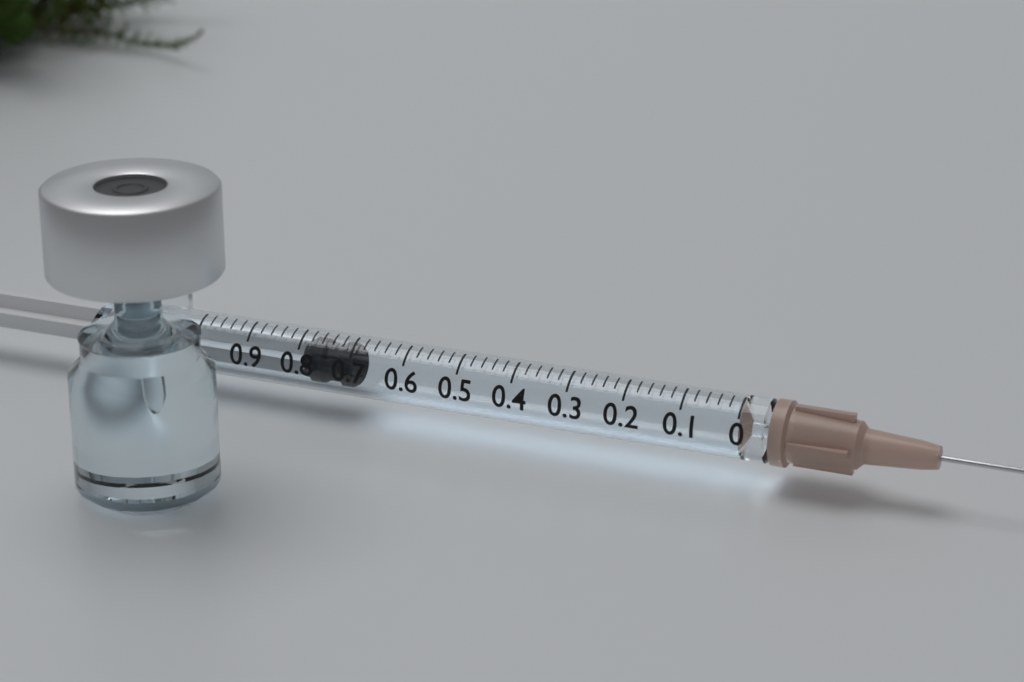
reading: 0.70 ml
